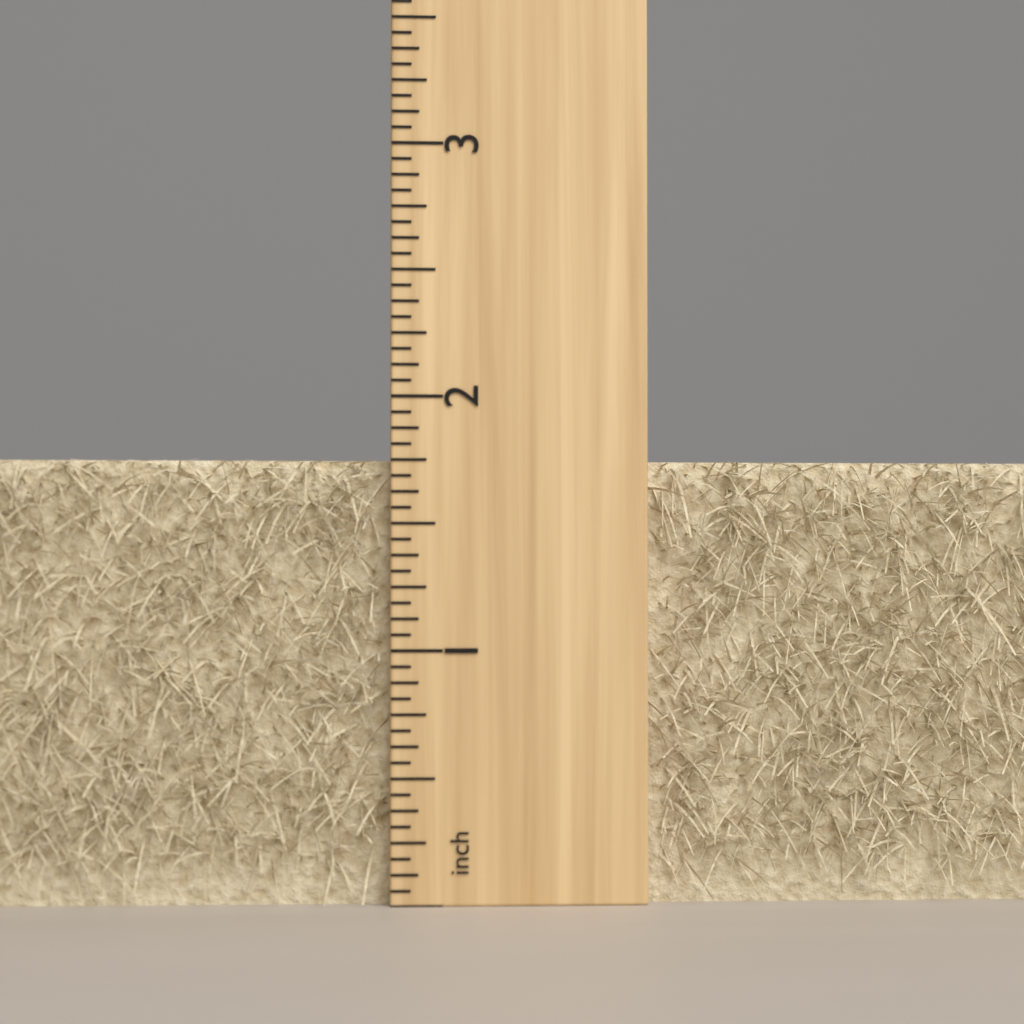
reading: 1.7500 inch
